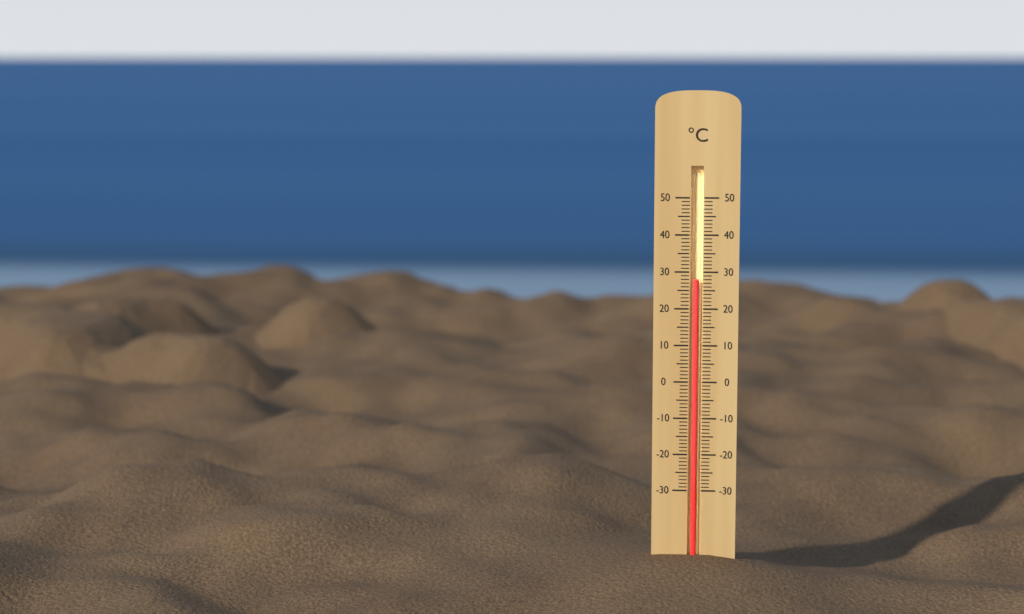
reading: 28 °C
